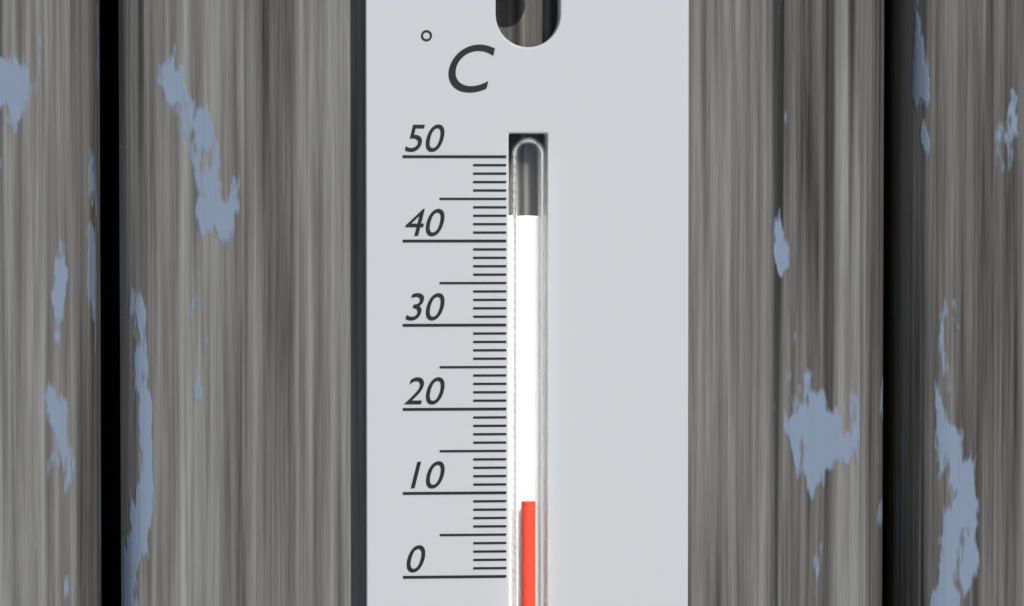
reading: 9 °C
